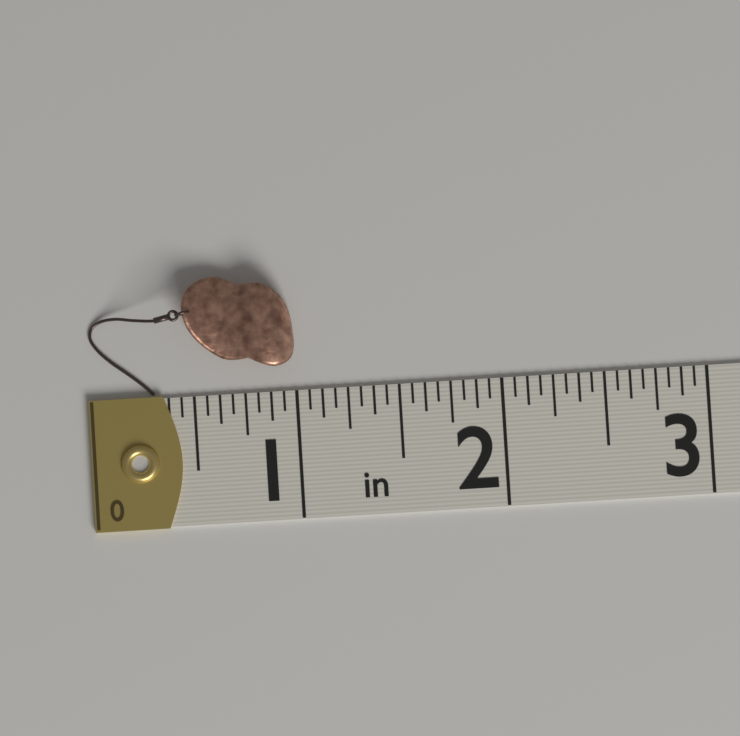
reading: 1.0000 in
